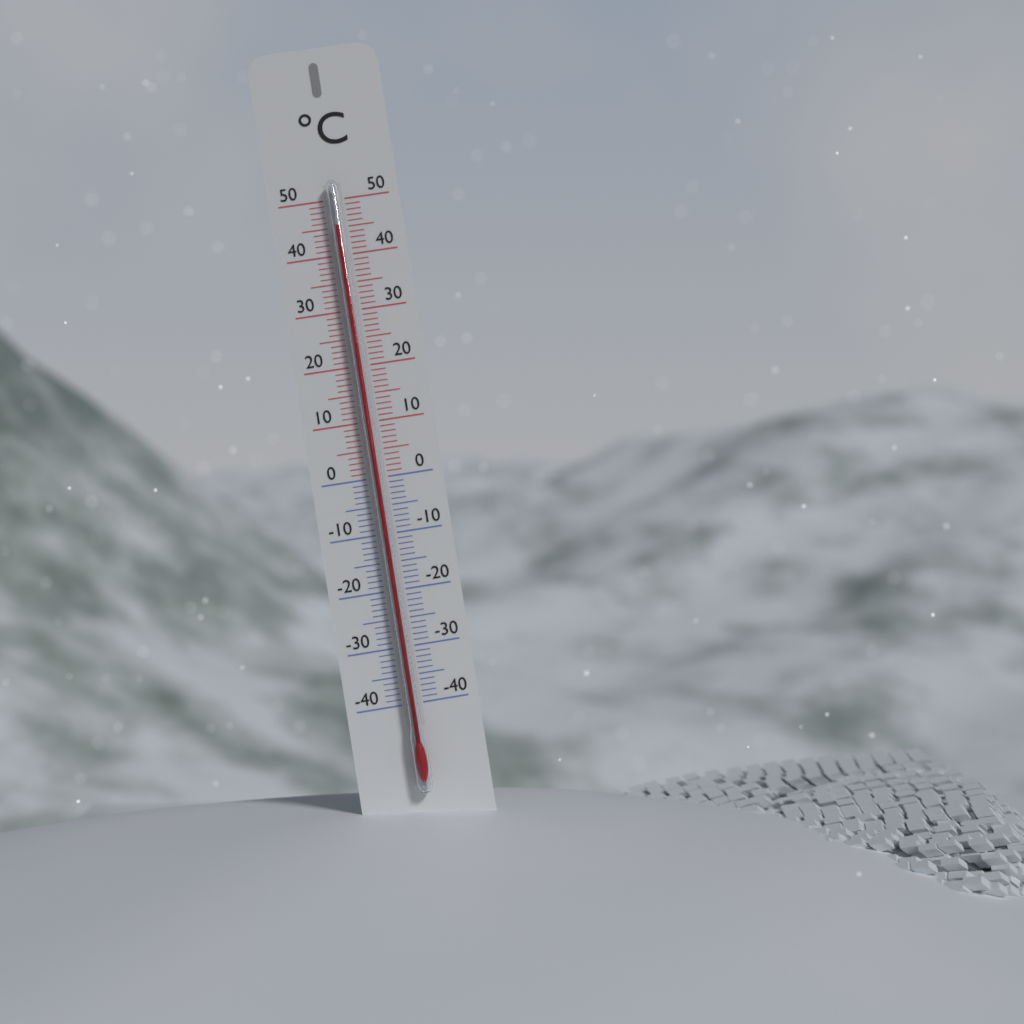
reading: 45 °C
